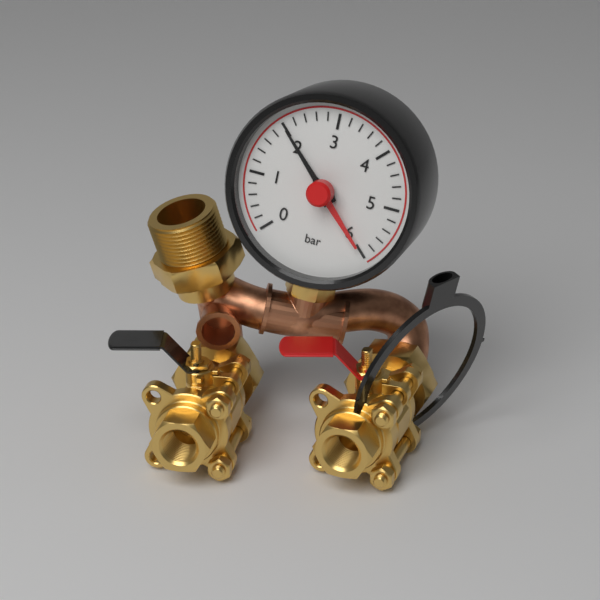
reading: 2.0 bar
